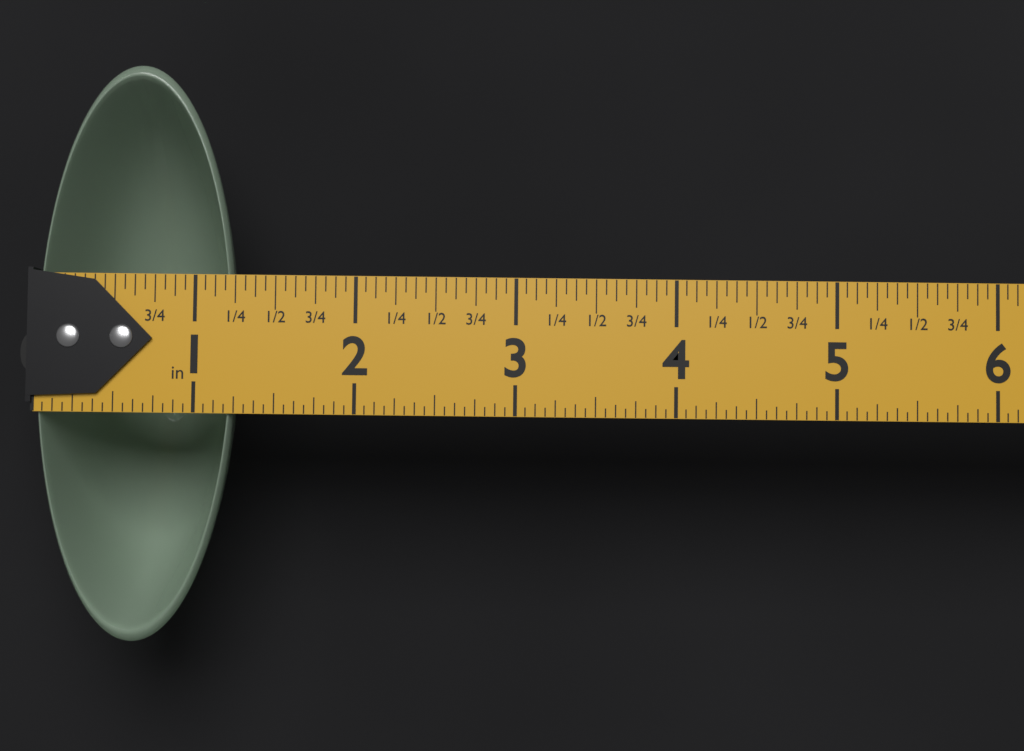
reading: 1.2500 in
